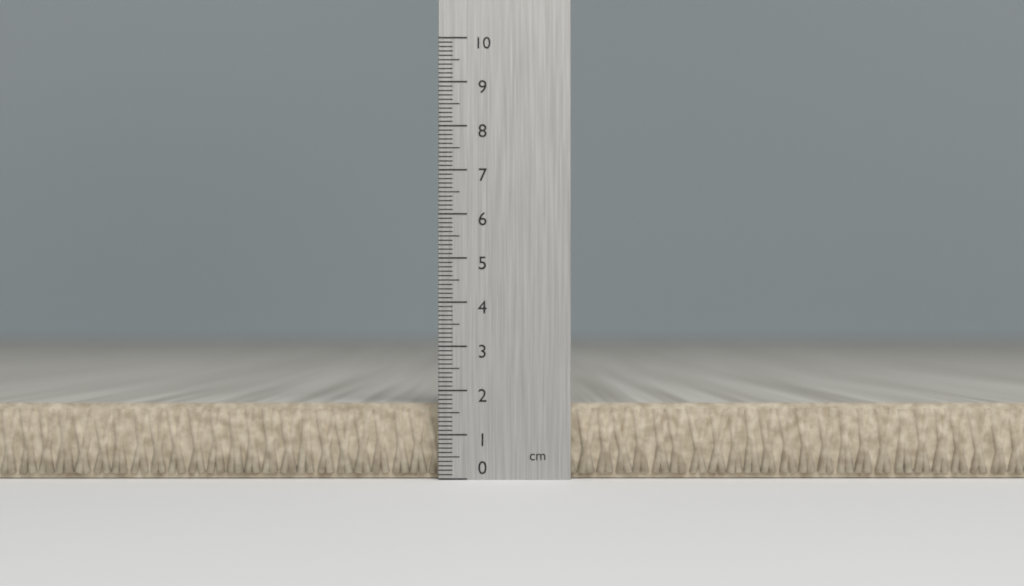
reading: 1.7 cm
